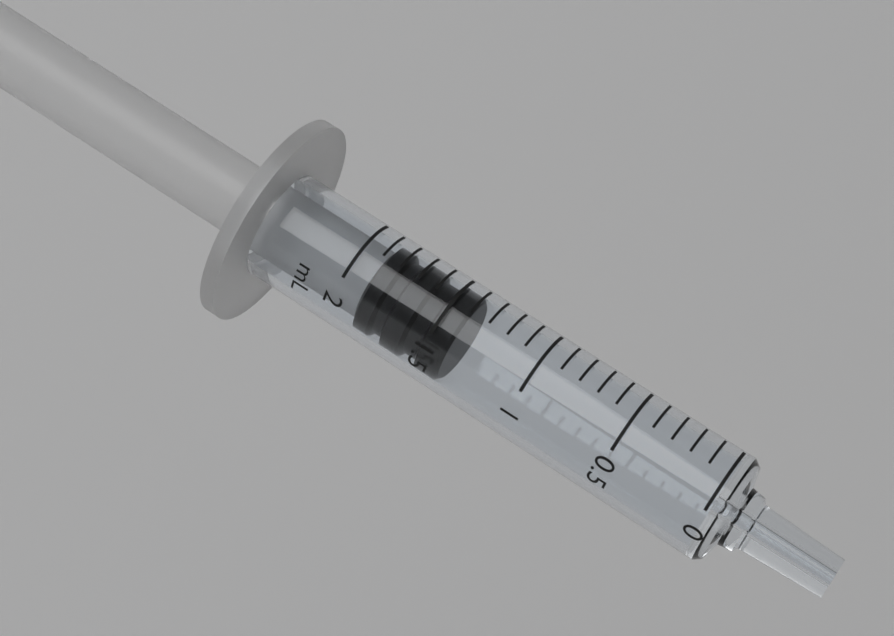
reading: 1.4 mL
